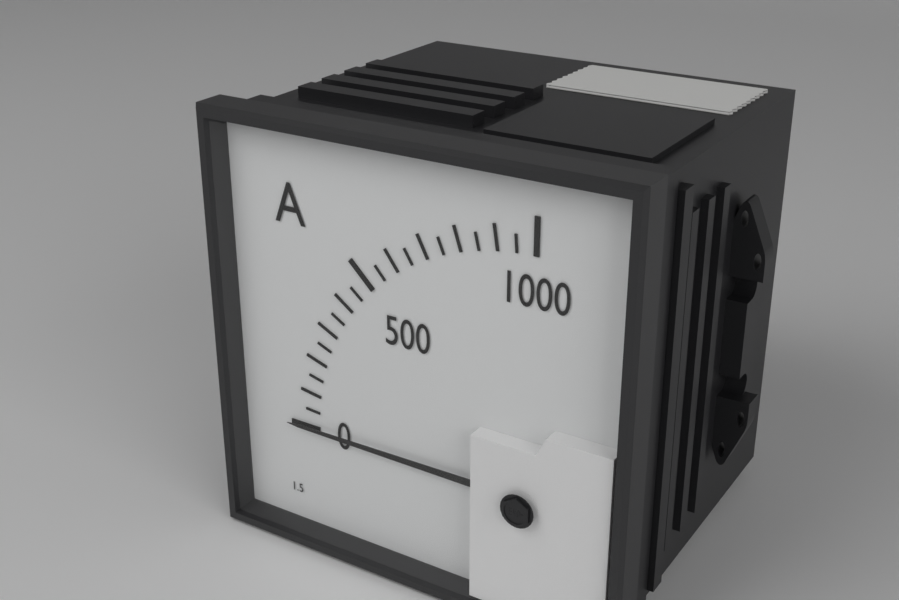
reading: 0 A
